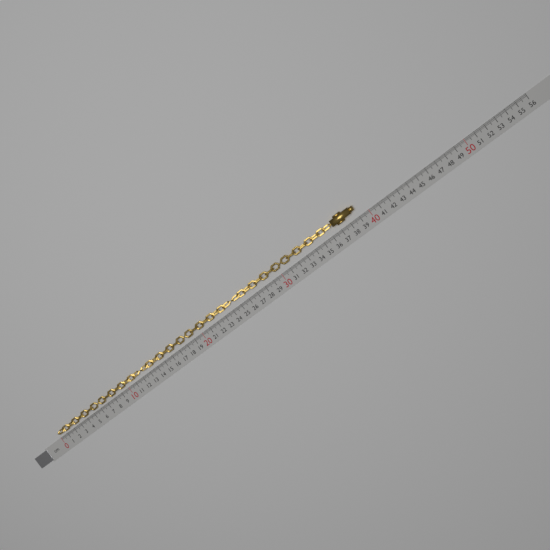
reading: 39.0 cm
